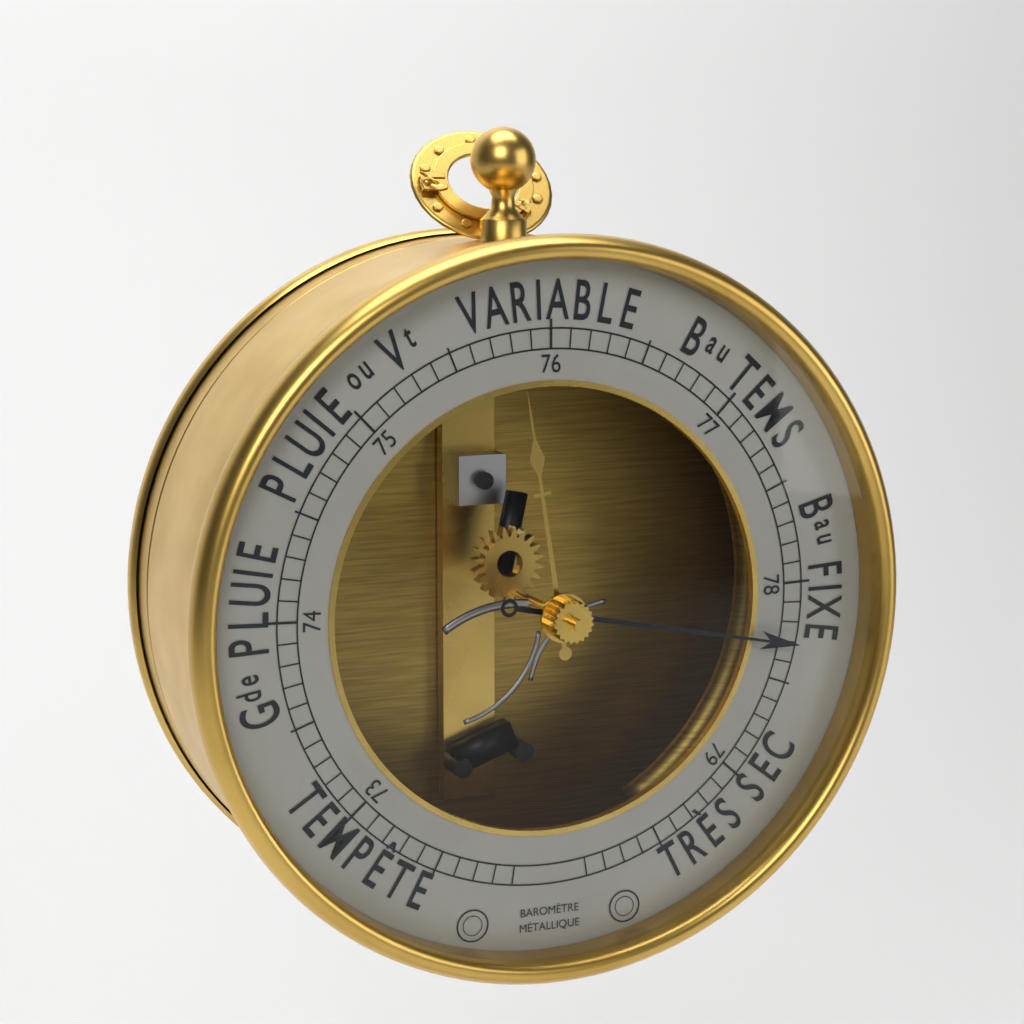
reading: 78.3 (no unit)
